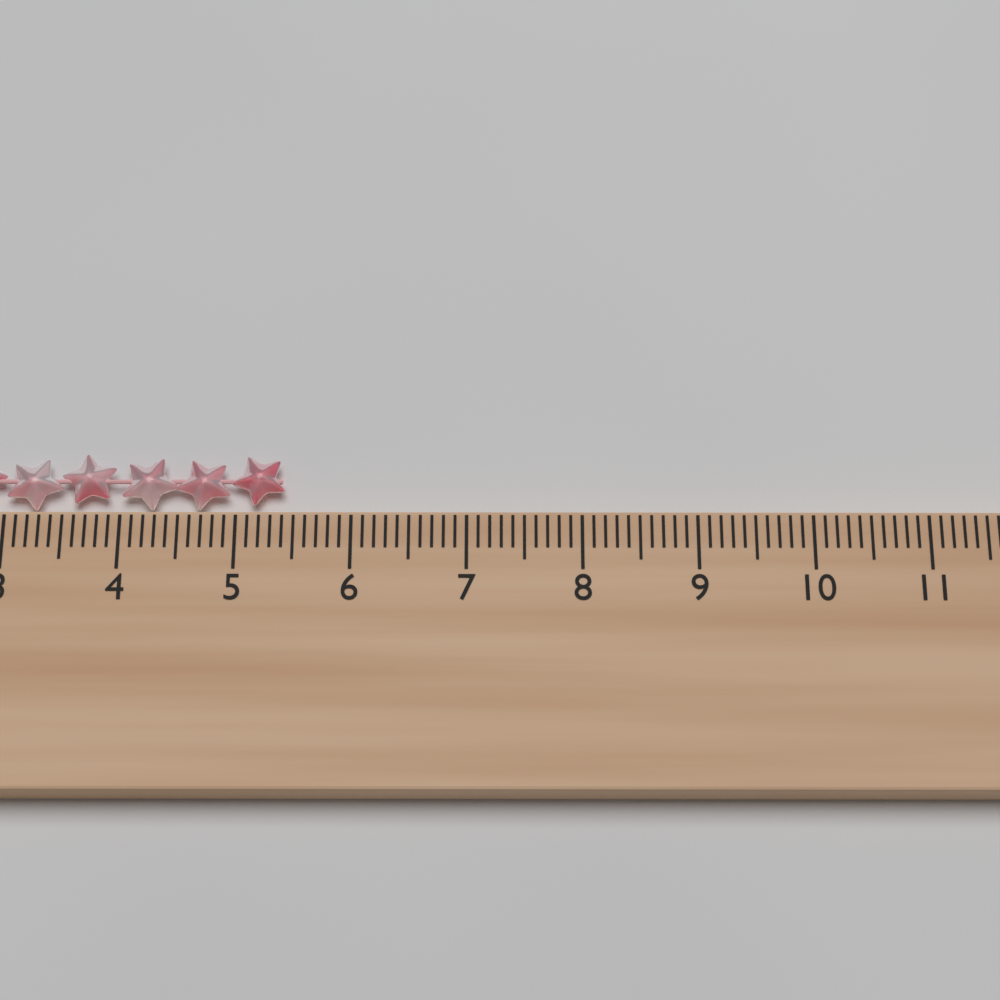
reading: 5.4 cm
